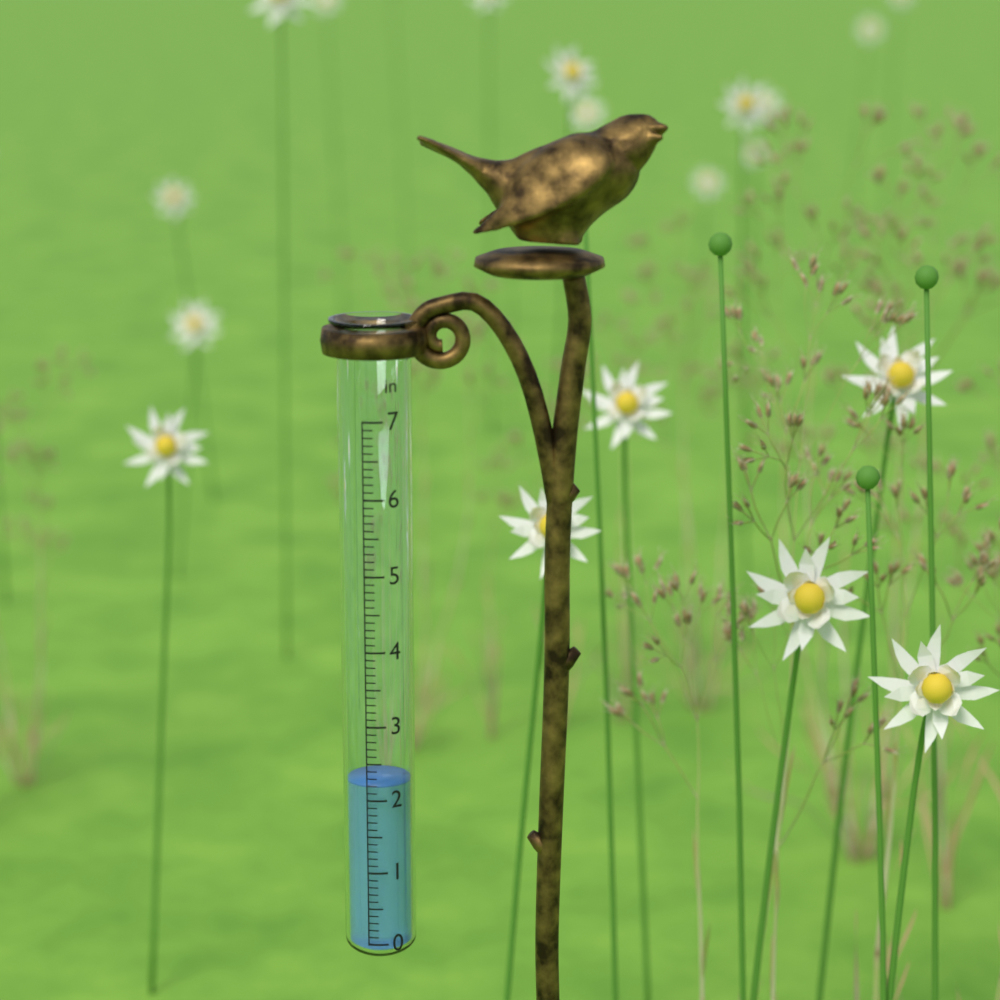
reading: 2.2 in
